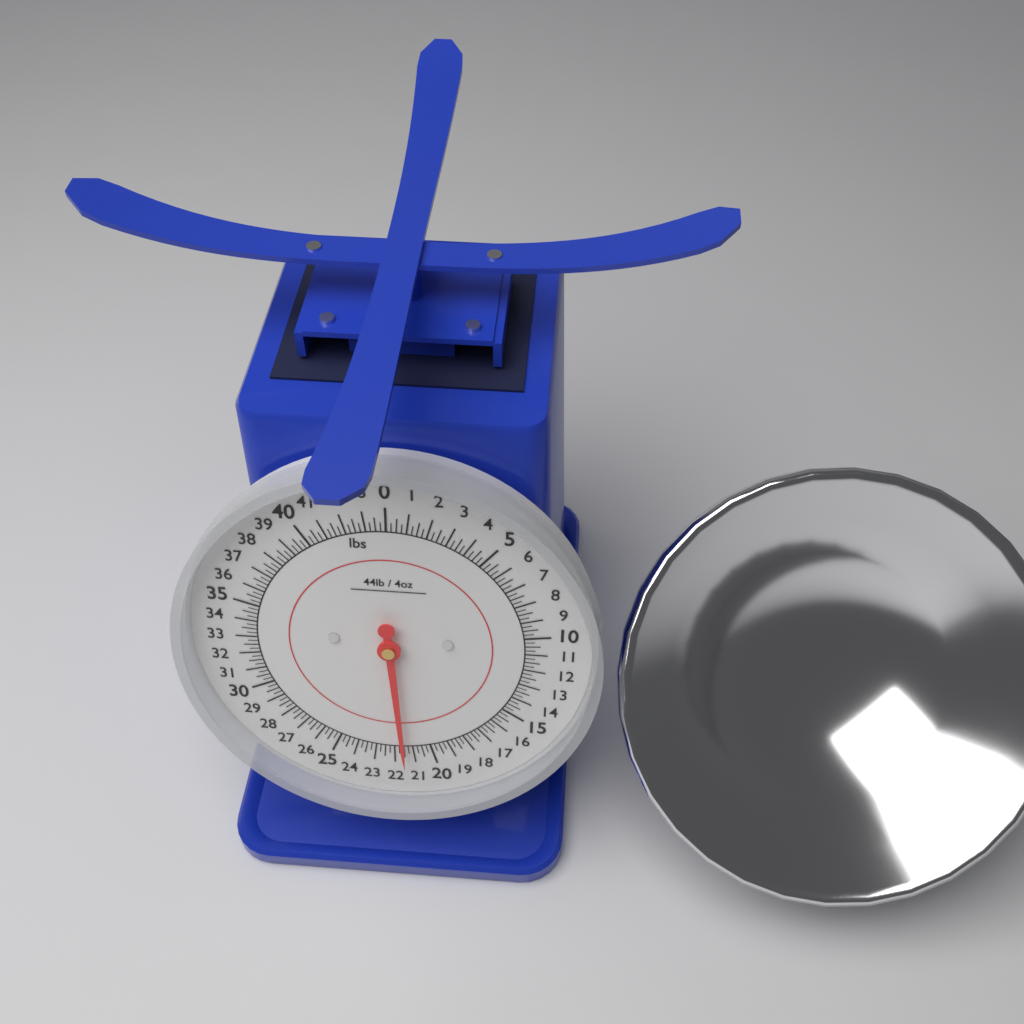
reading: 21.50 lbs
